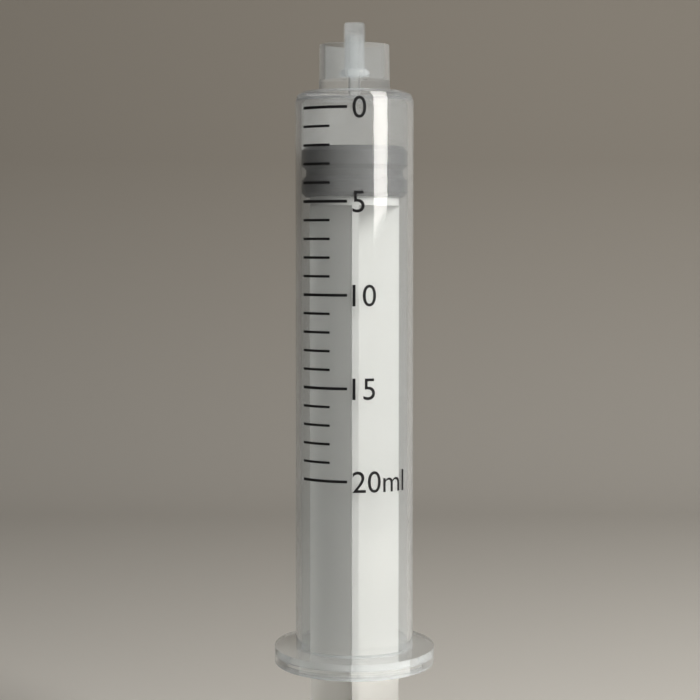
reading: 2 ml
